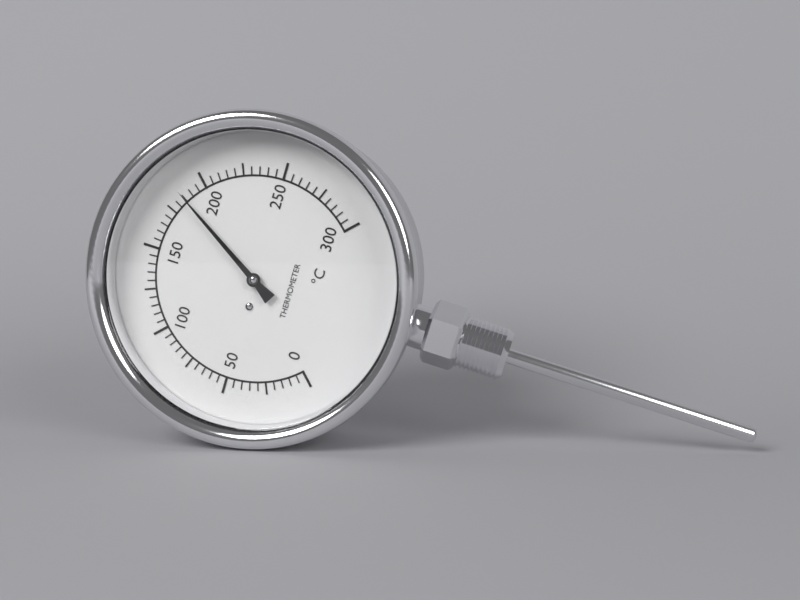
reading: 185 °C
